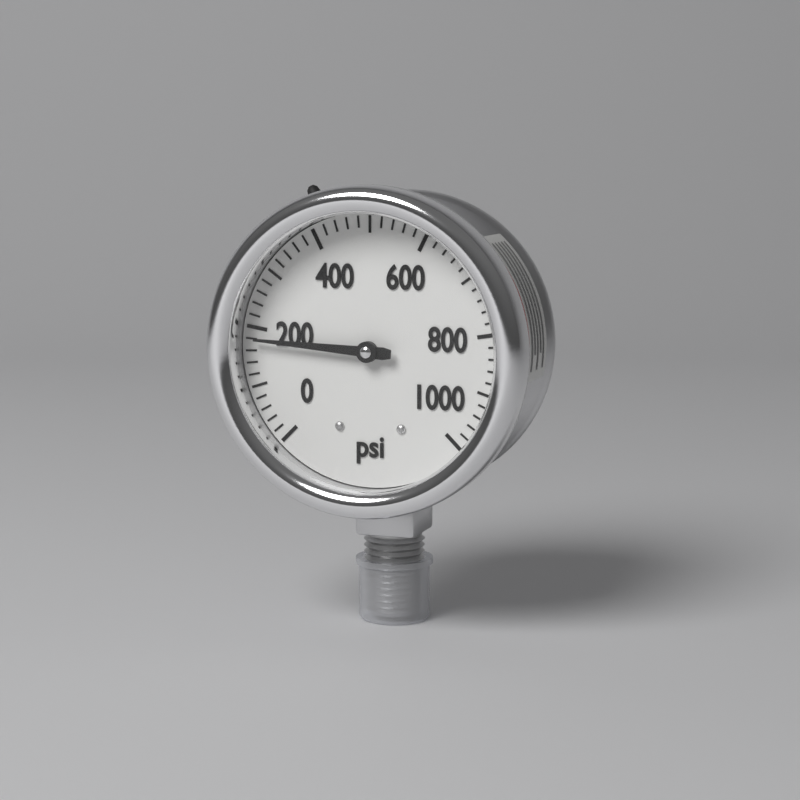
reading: 180 psi
